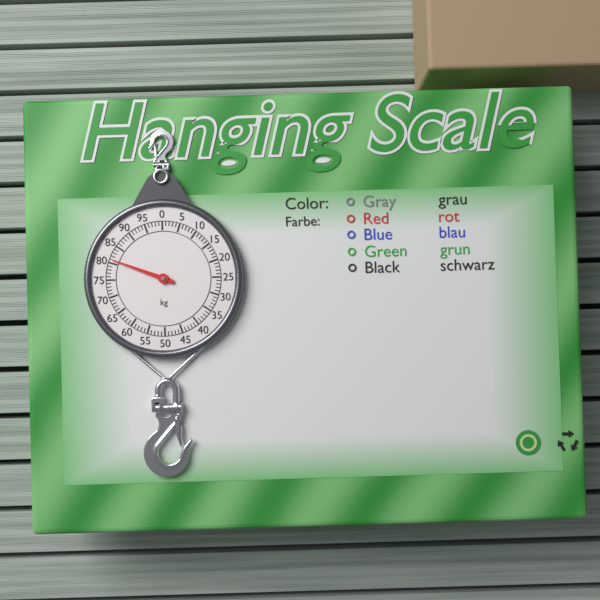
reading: 81 kg
